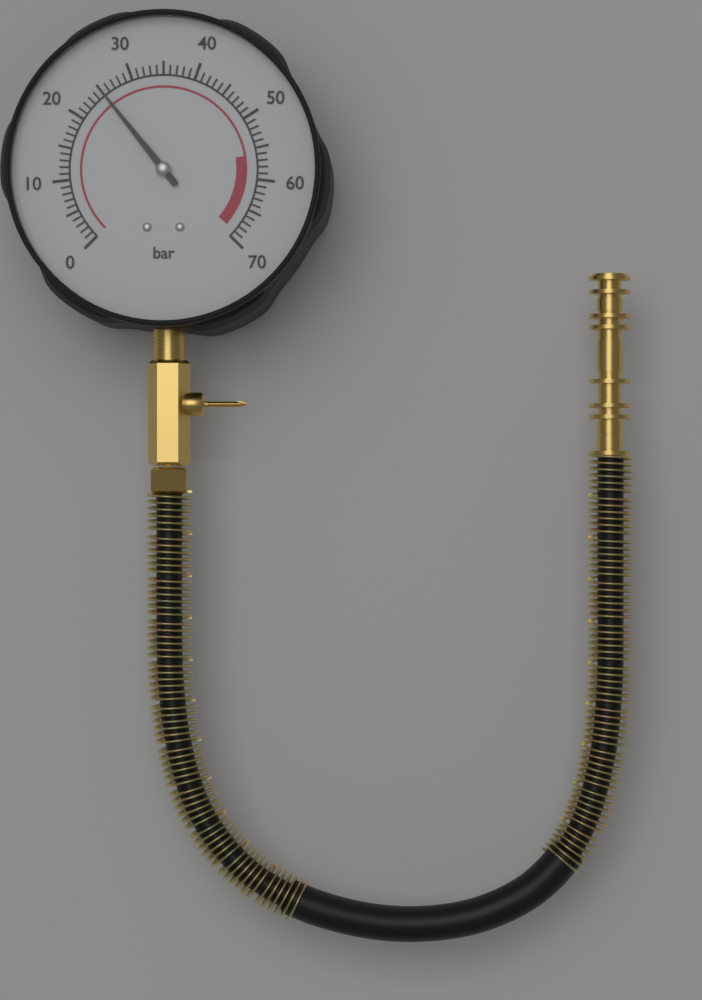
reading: 25 bar
